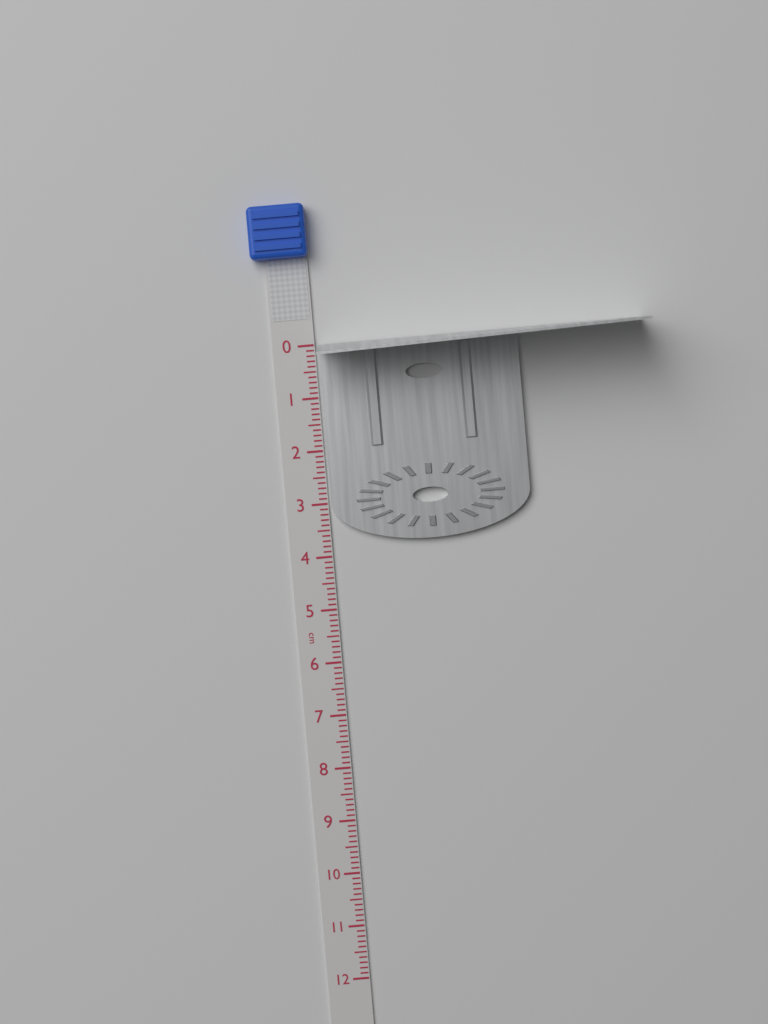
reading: 3.8 cm
